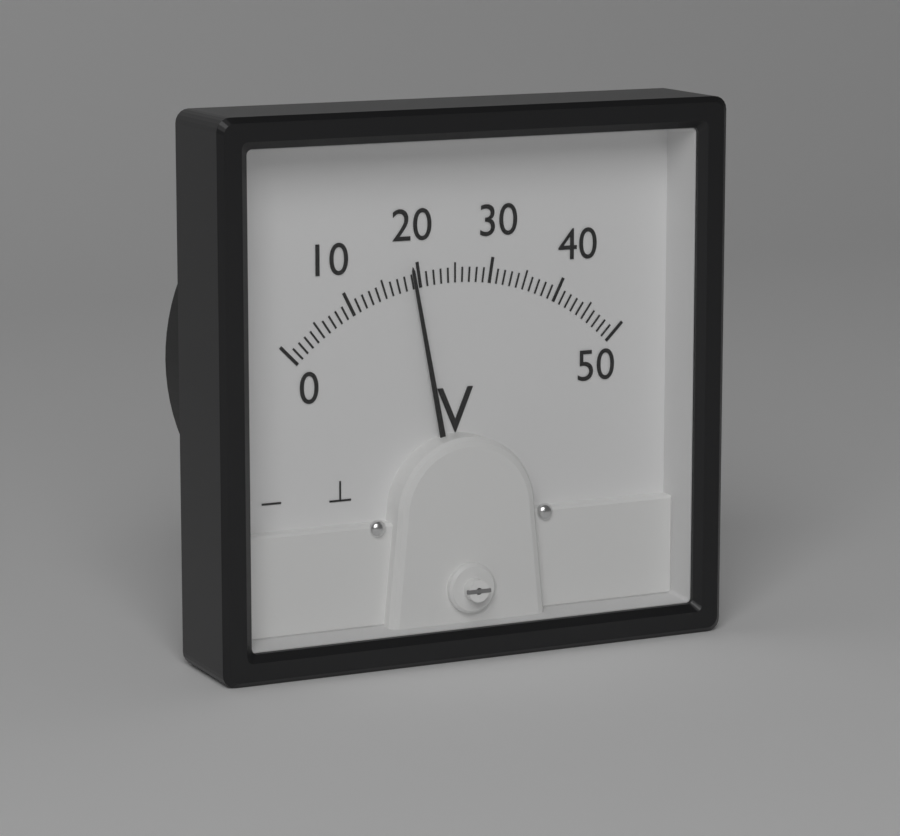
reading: 19 V
